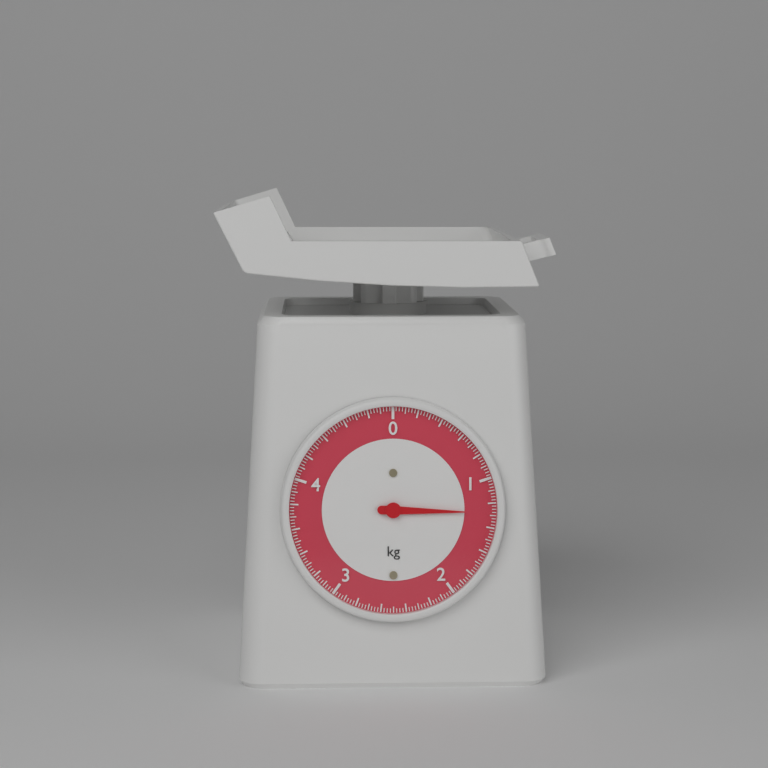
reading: 1.275 kg
